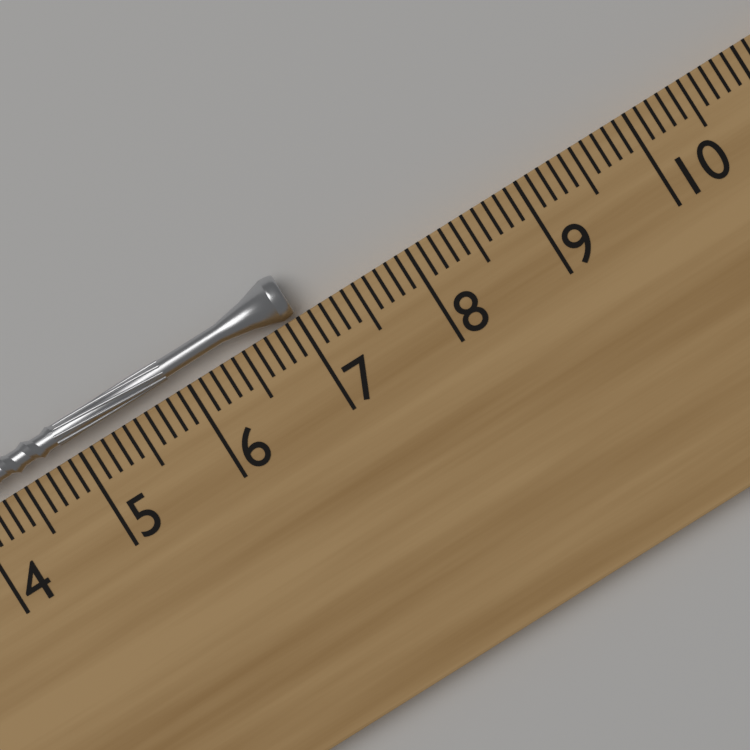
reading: 7.0 cm
